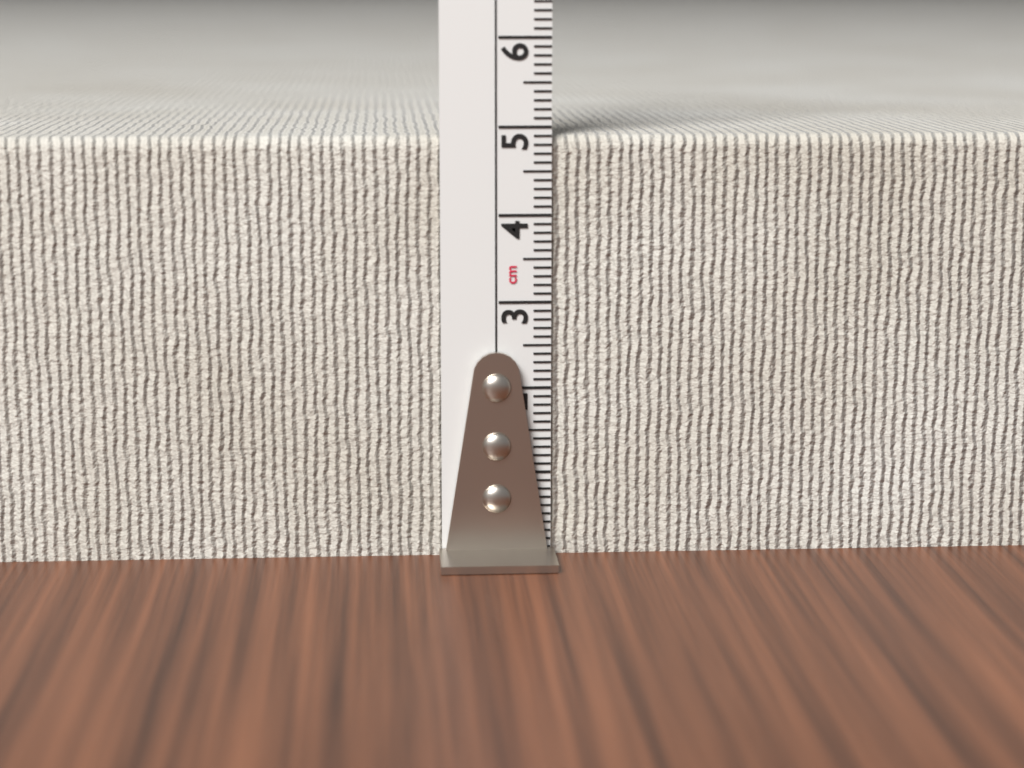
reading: 4.9 cm
